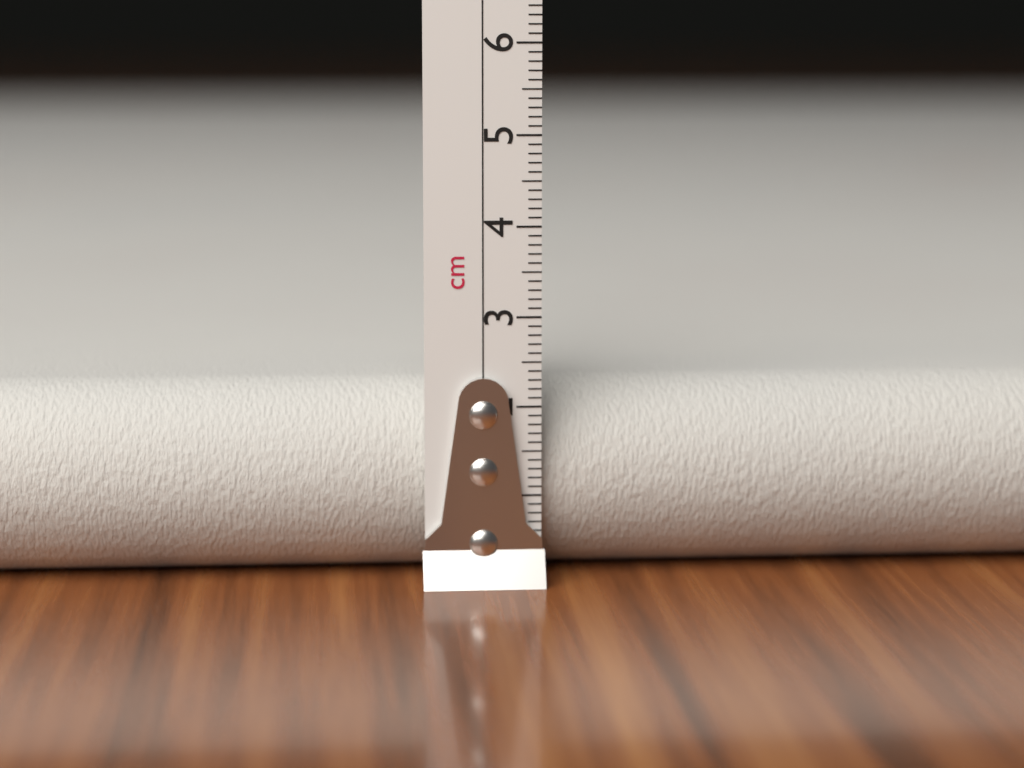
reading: 2.2 cm
